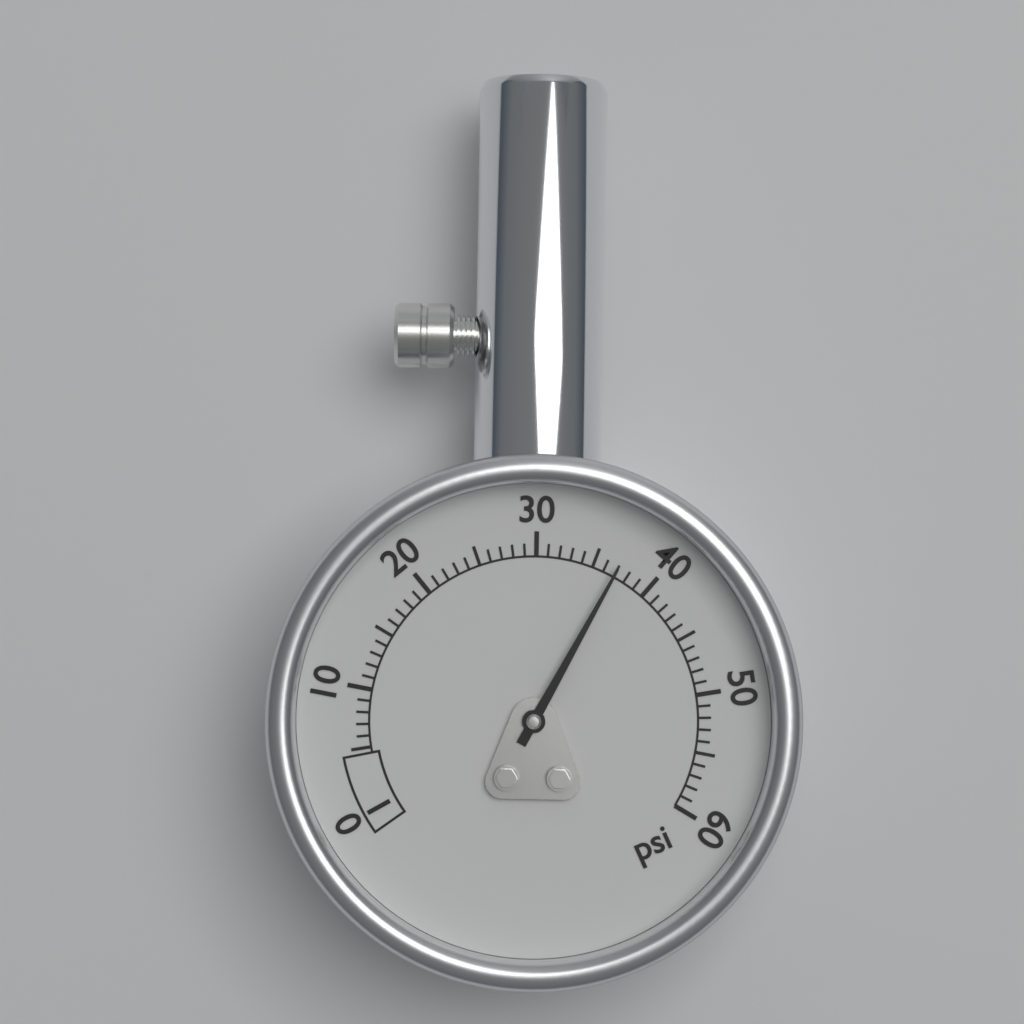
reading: 37 psi
